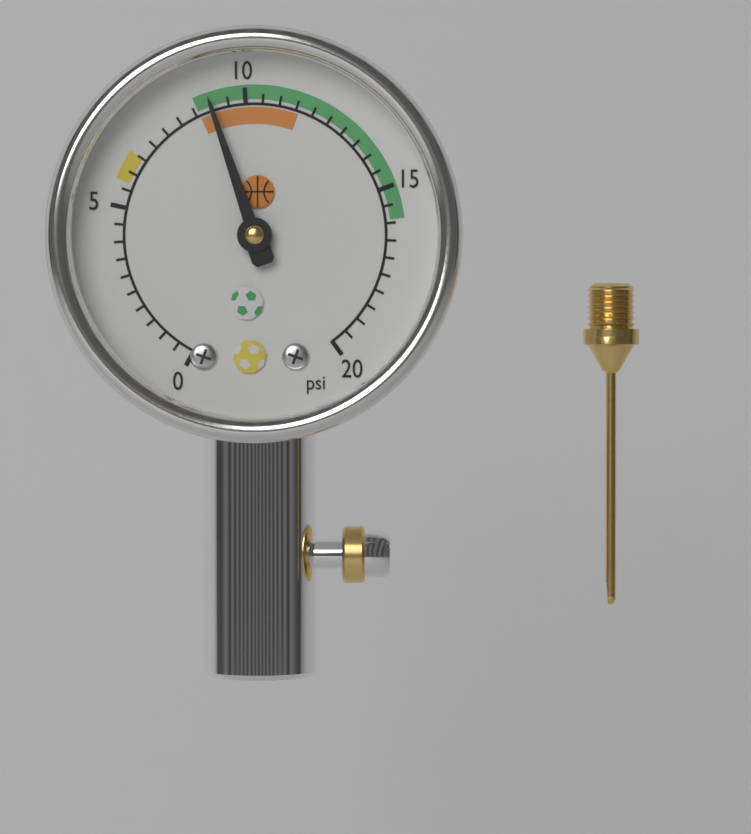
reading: 9.0 psi
